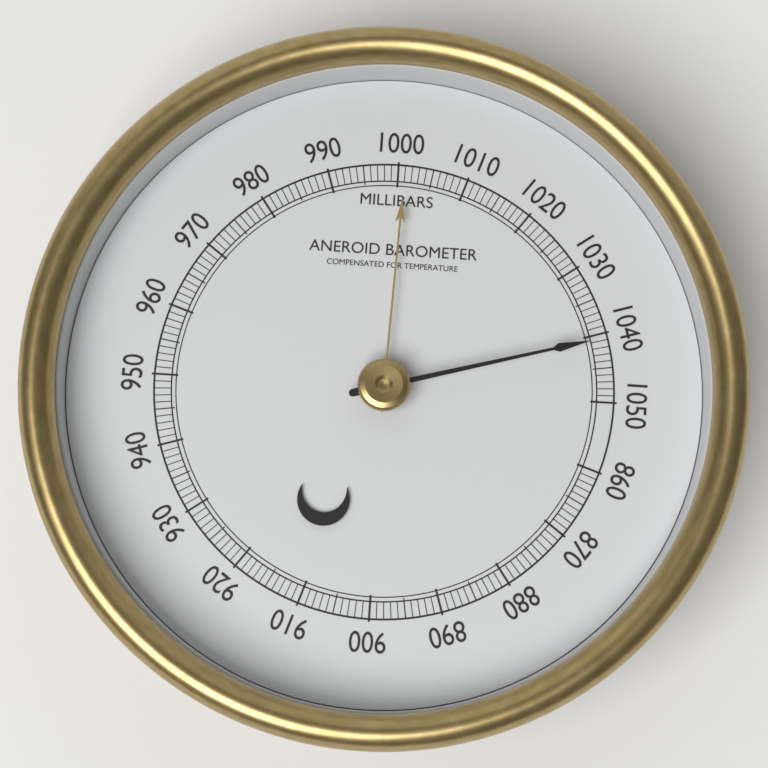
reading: 1041 mbar
